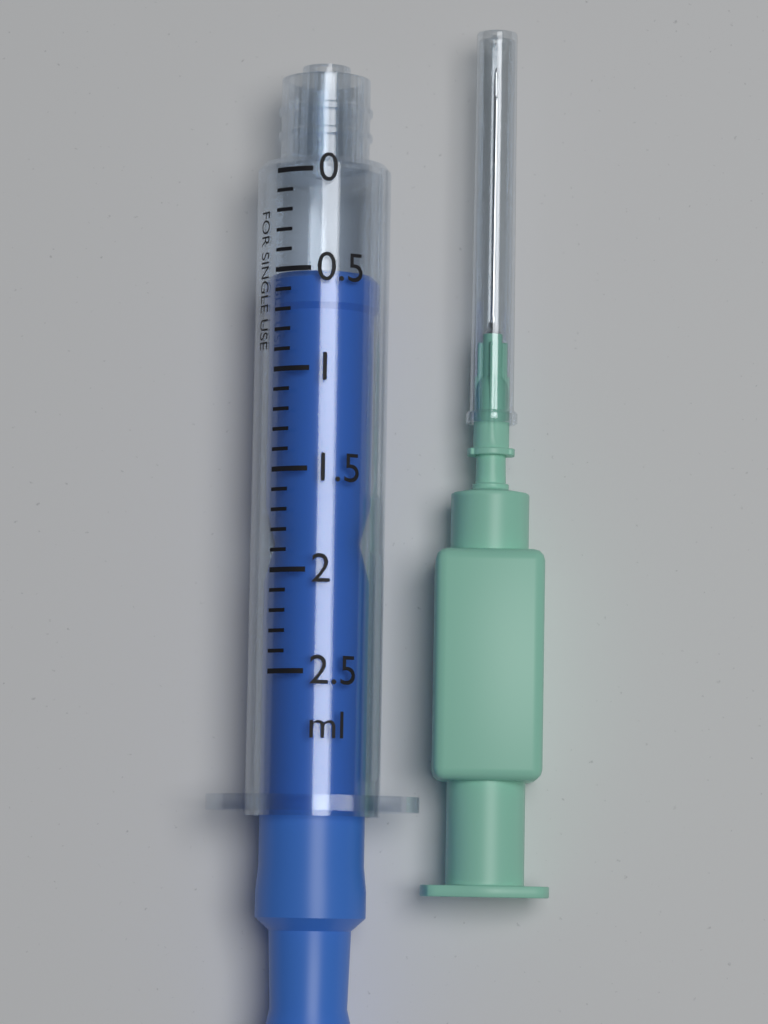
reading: 0.5 ml
